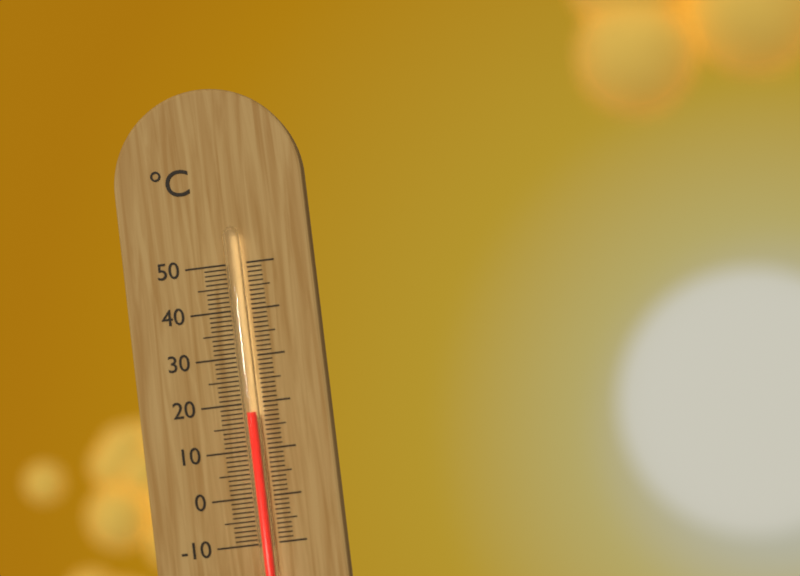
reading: 18 °C
